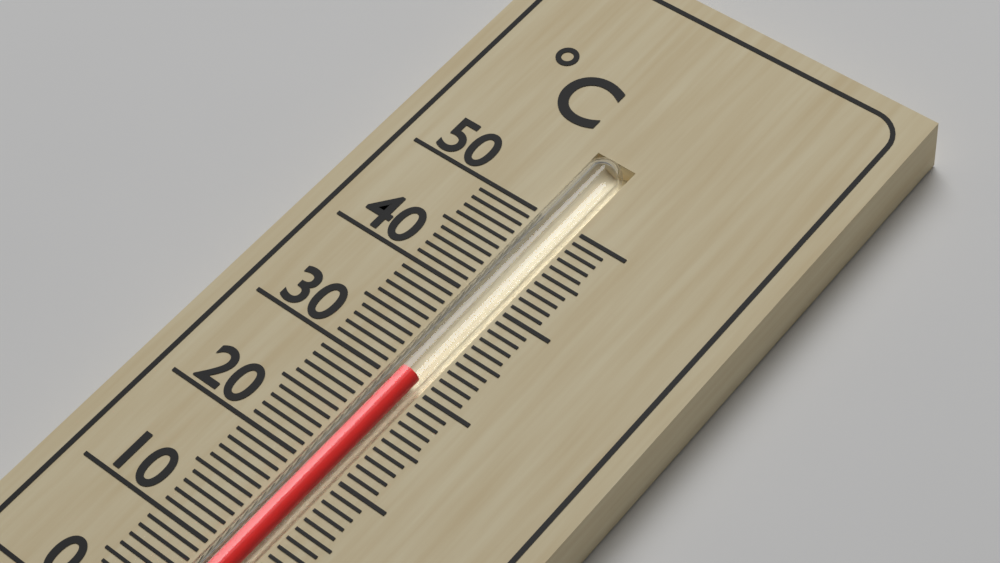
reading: 31 °C
